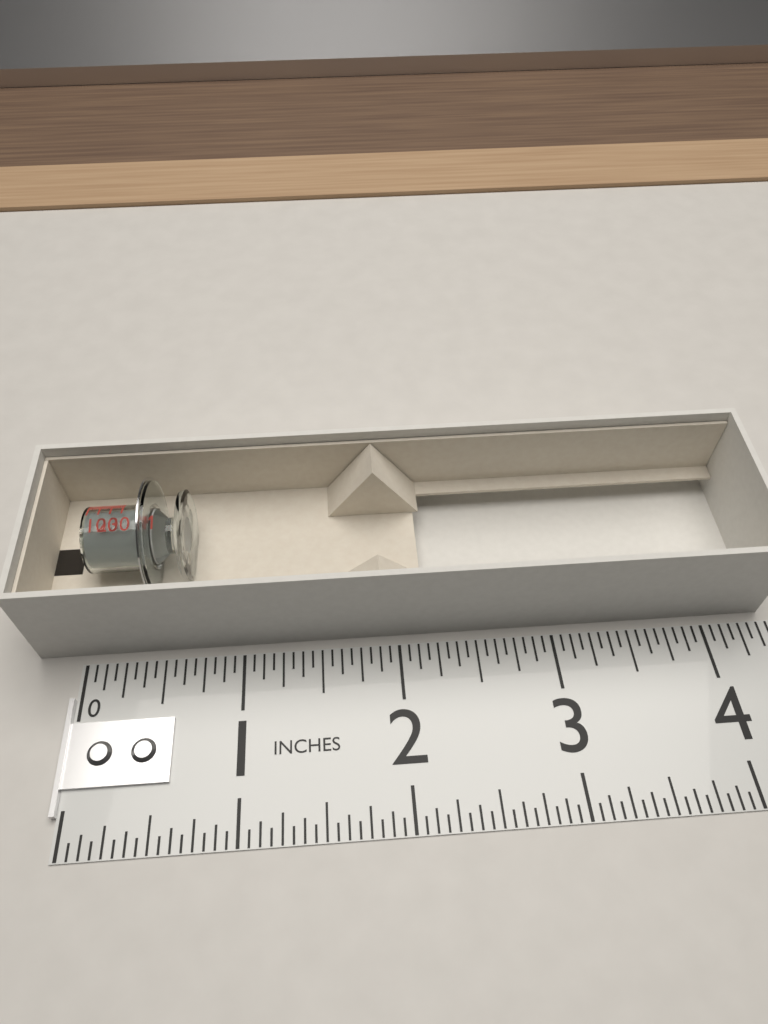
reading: 0.6875 in
